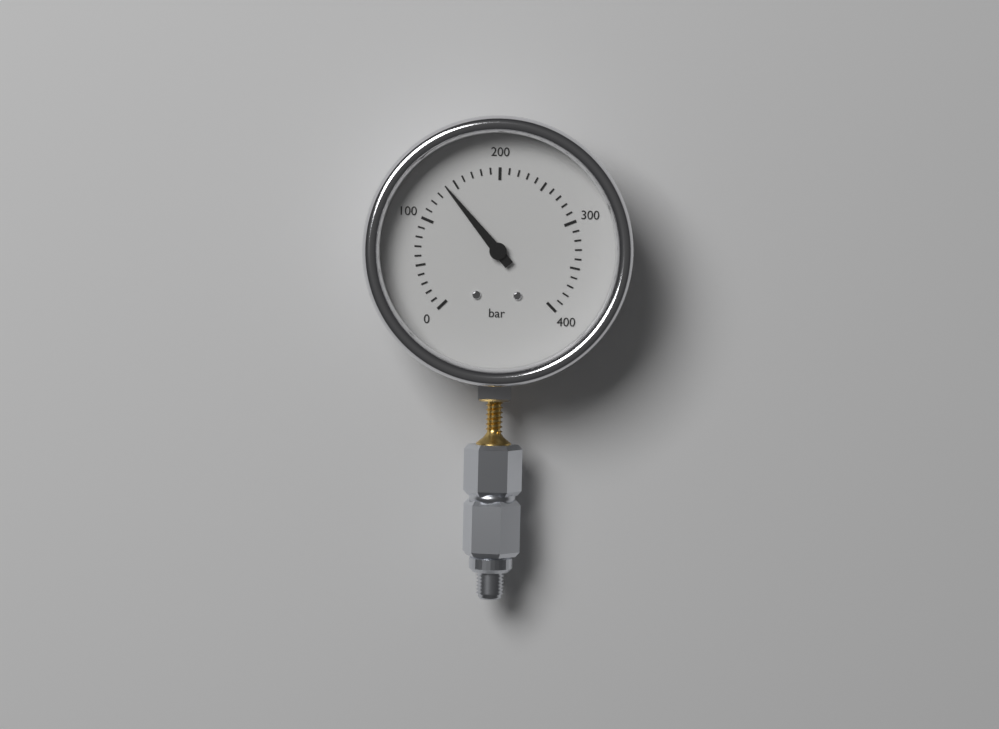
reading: 140 bar
